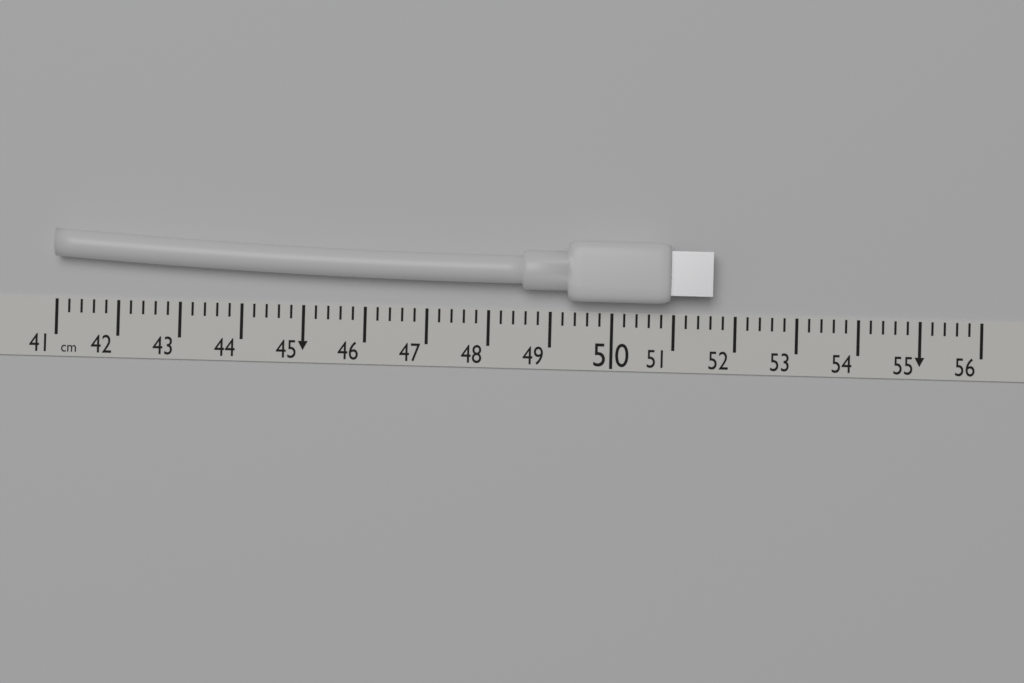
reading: 51.6 cm
